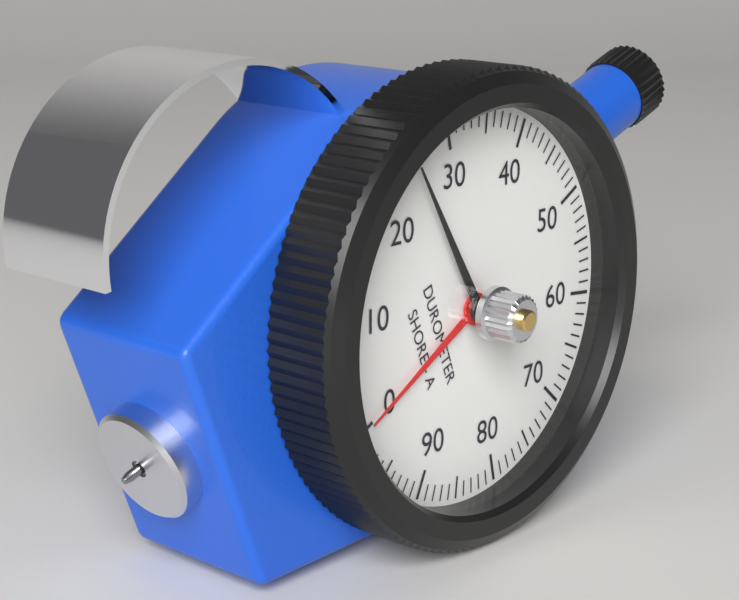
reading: 25 Shore A
